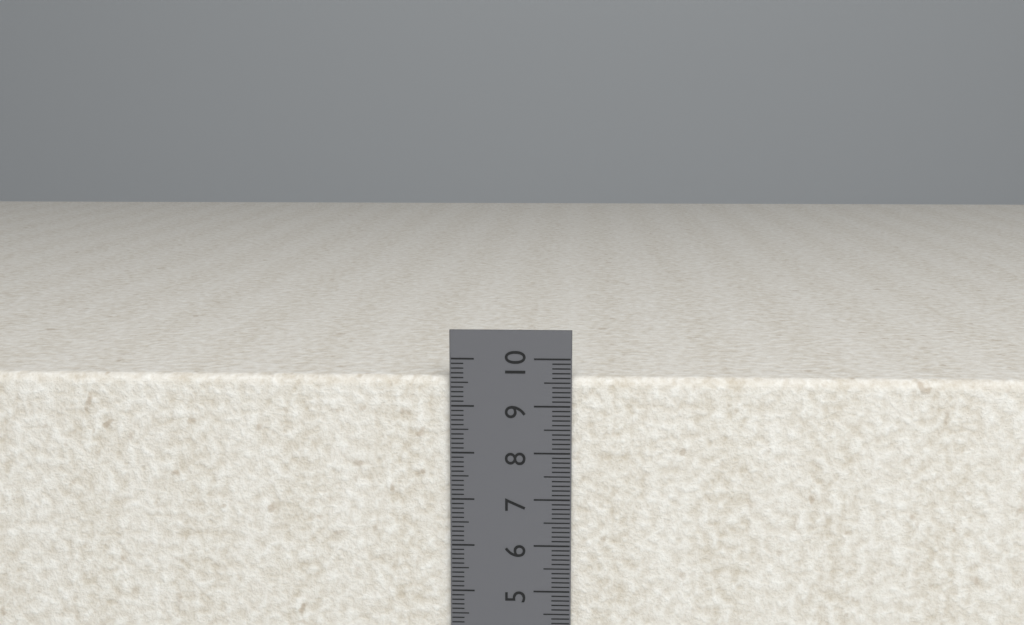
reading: 9.6 cm
